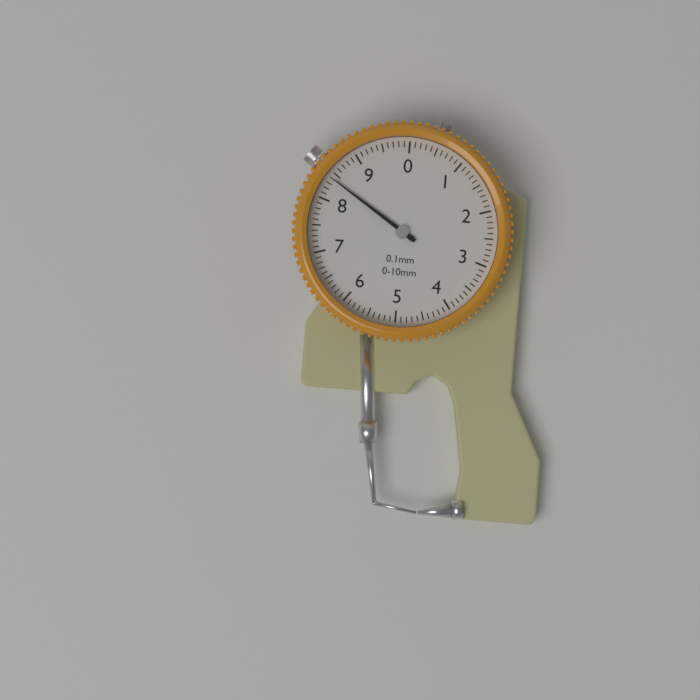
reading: 8.4 mm
